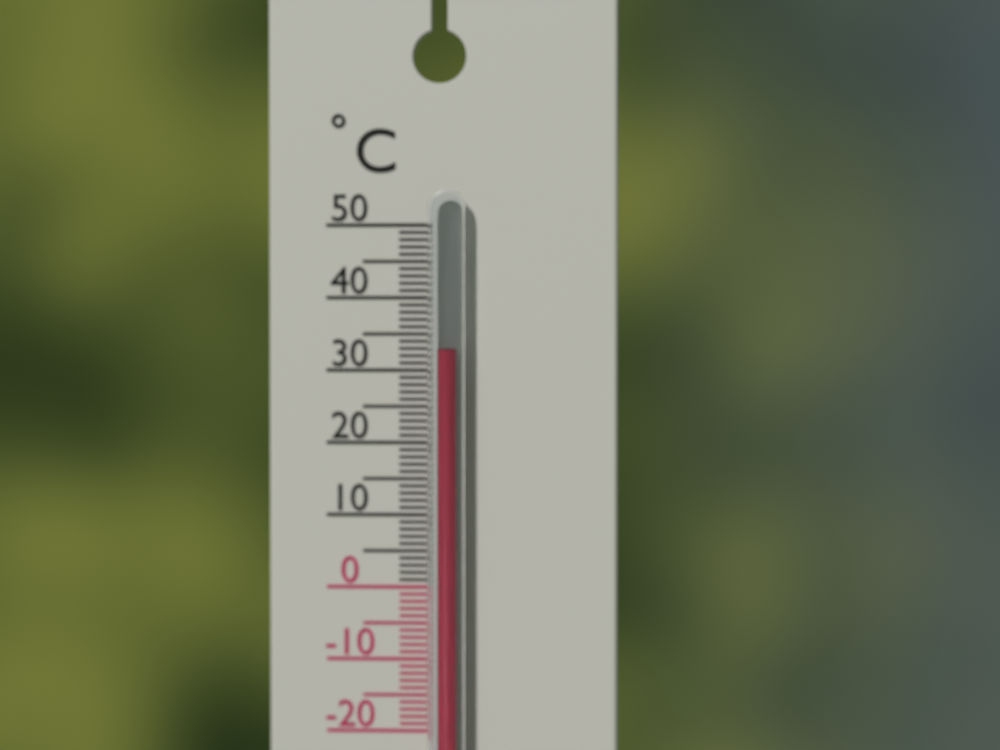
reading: 33 °C
